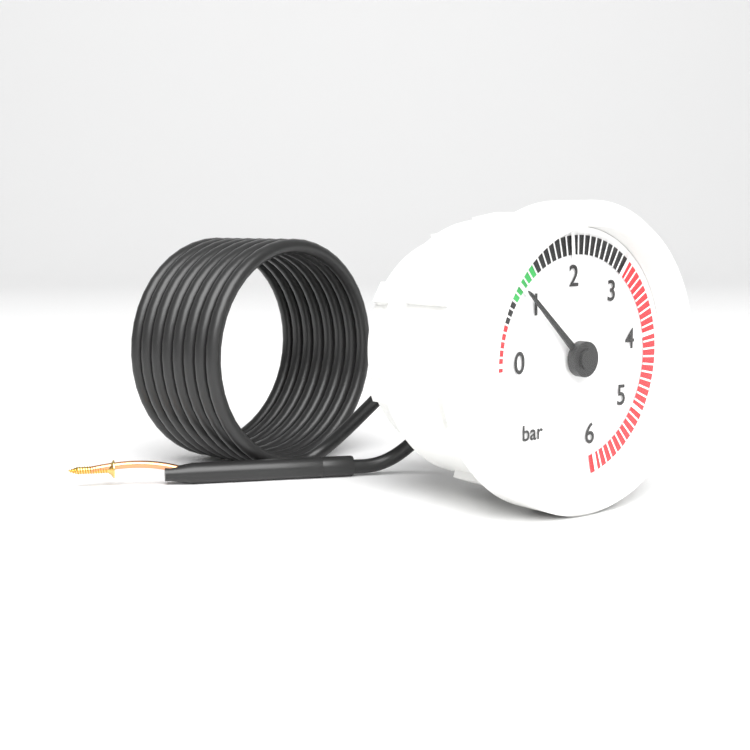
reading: 1.0 bar
